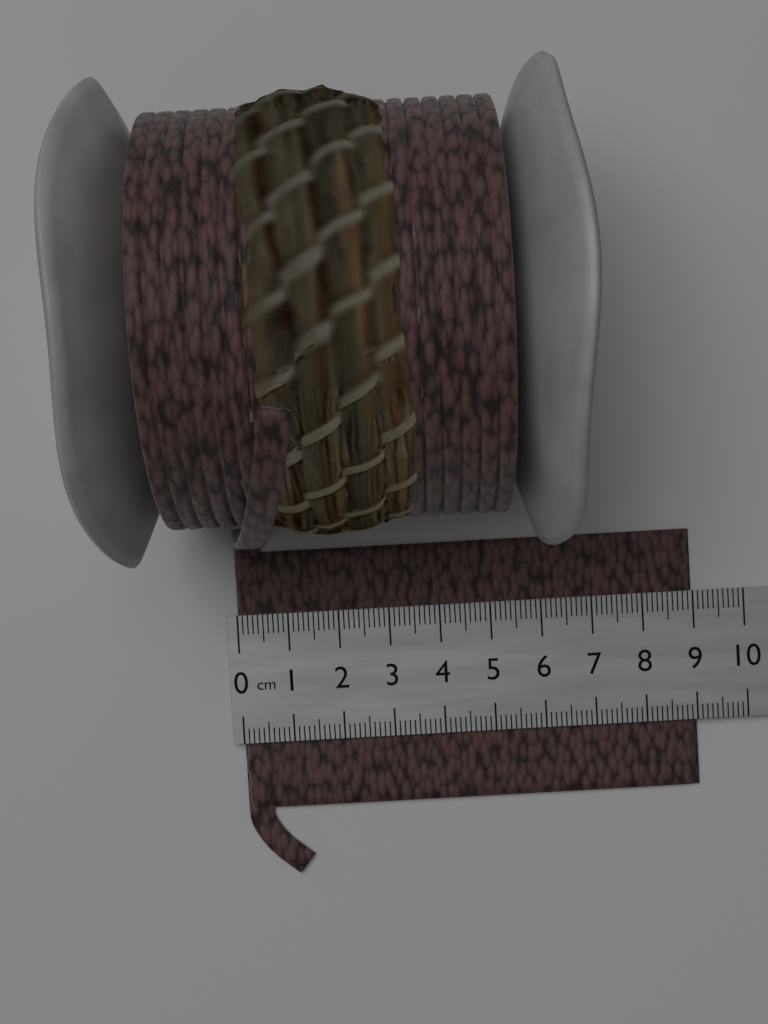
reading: 9.0 cm
